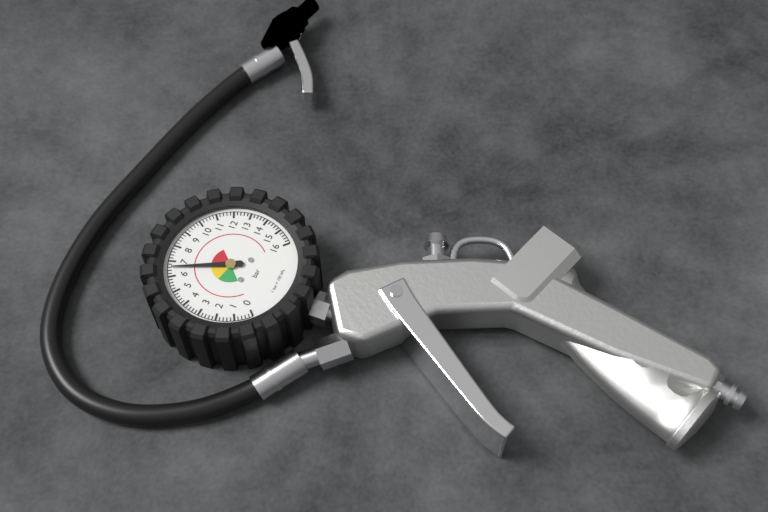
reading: 6.6 bar
